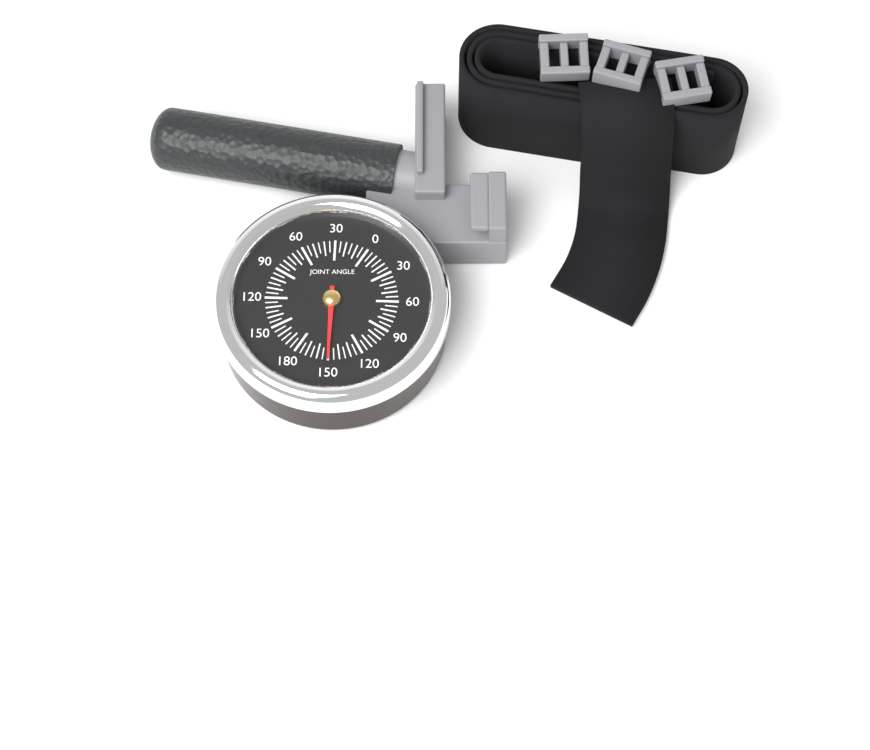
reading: 150 (no unit)
